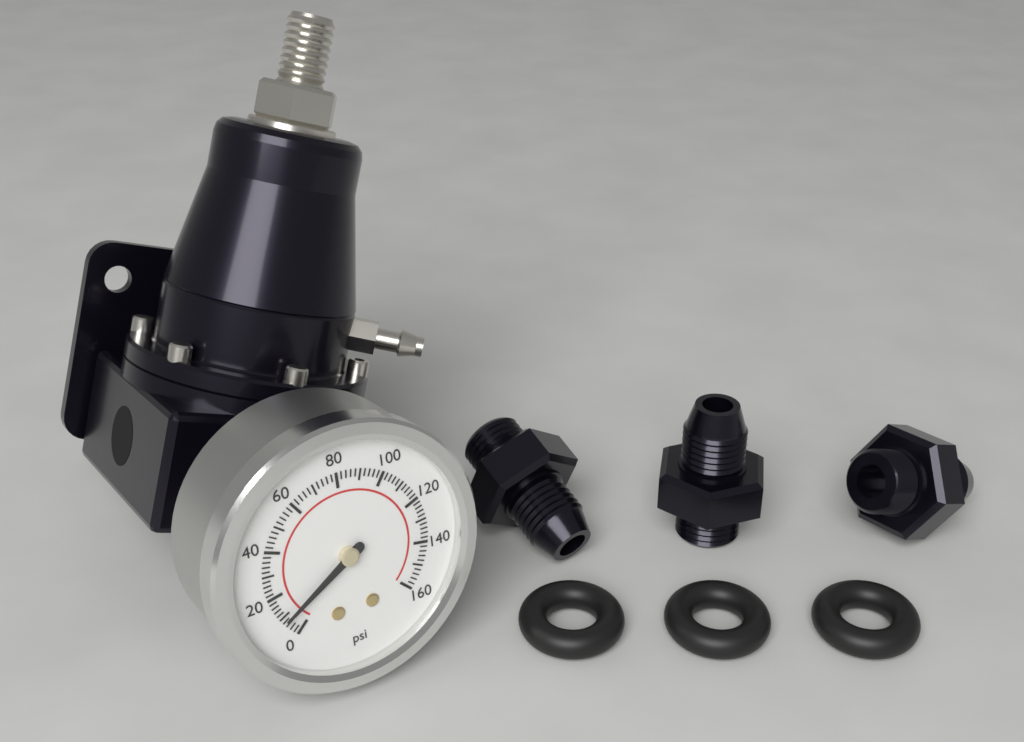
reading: 8 psi
